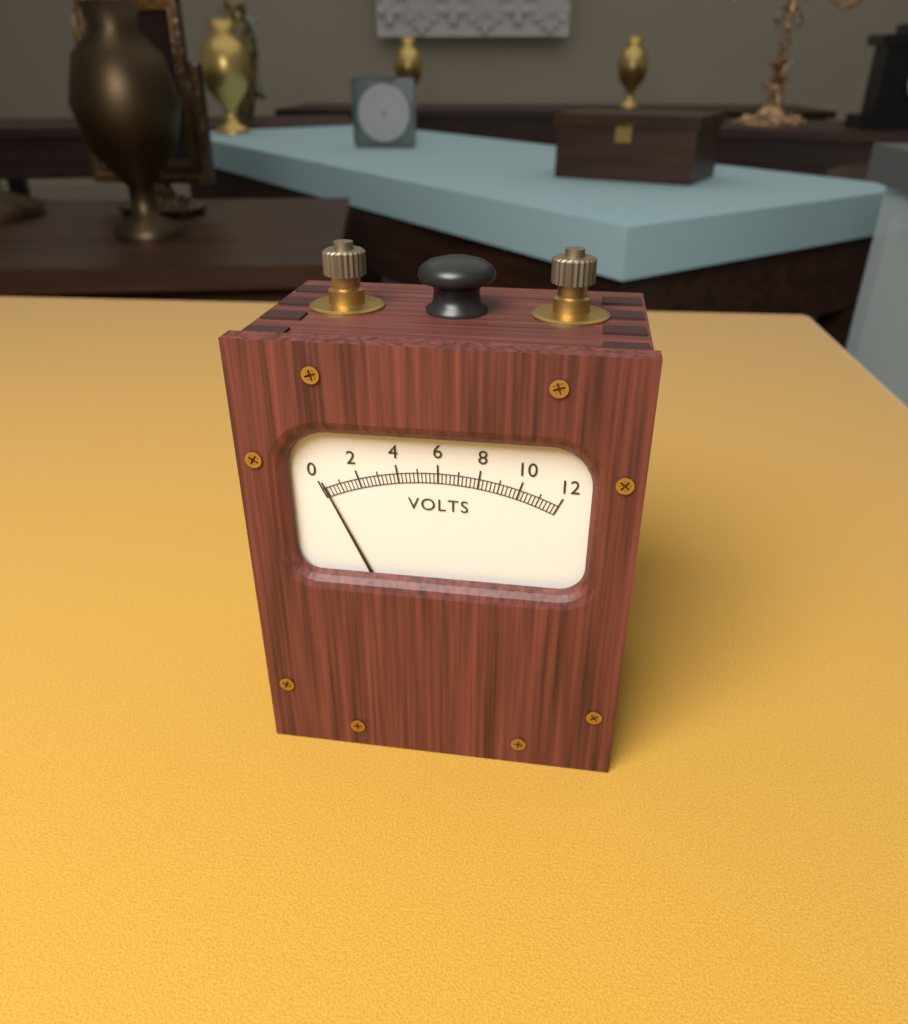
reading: 0.2 V
